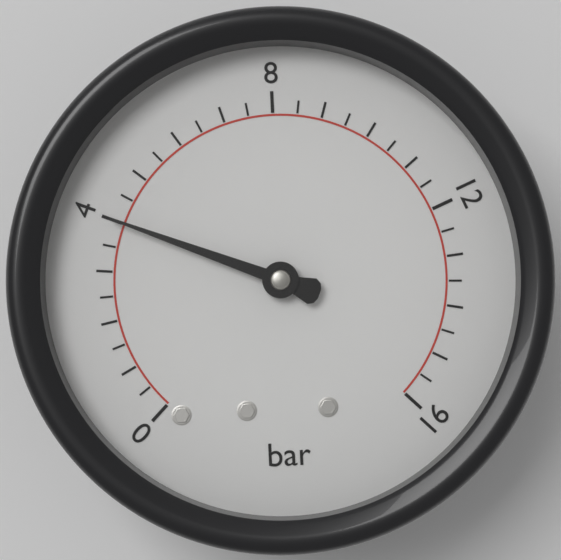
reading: 4.0 bar
